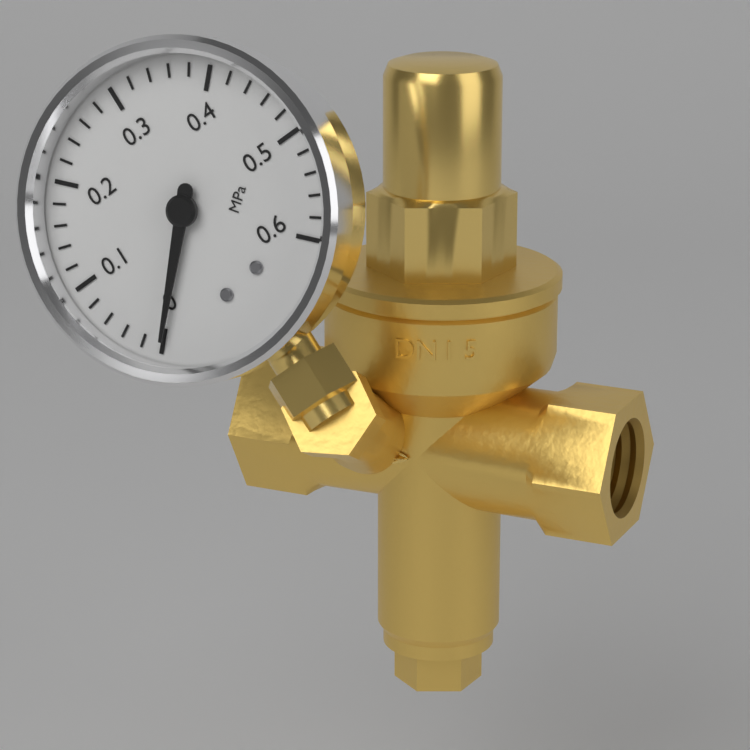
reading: 0.00 MPa
